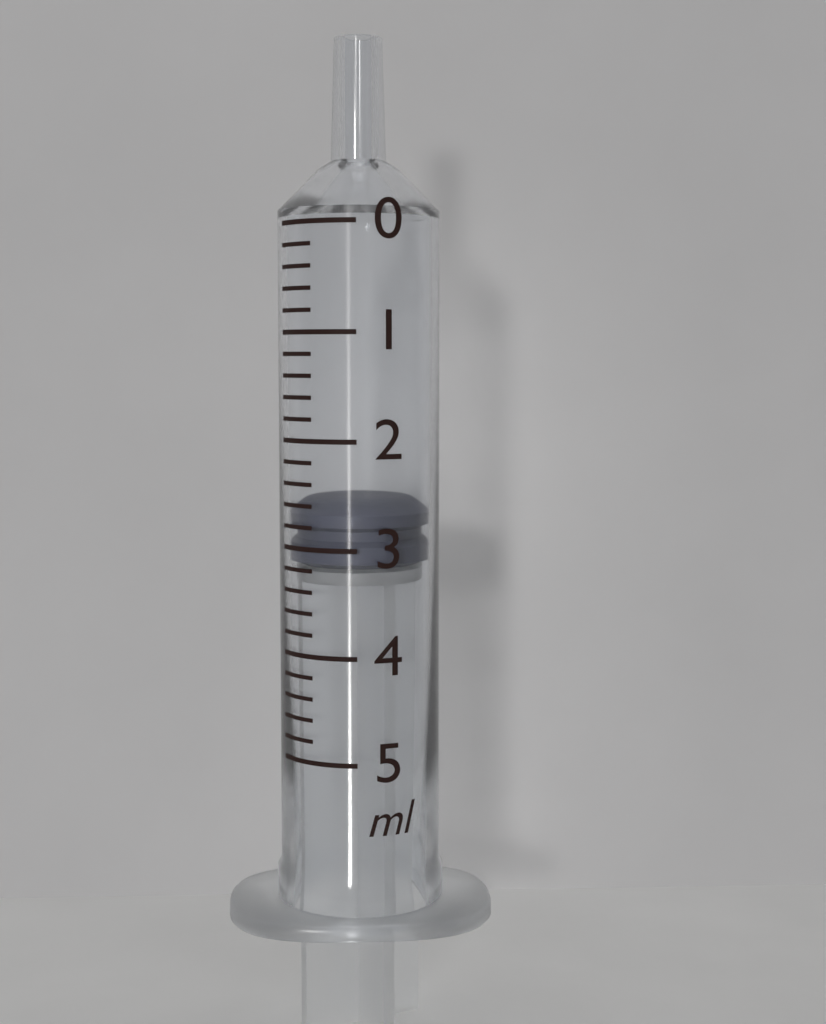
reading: 2.6 ml
